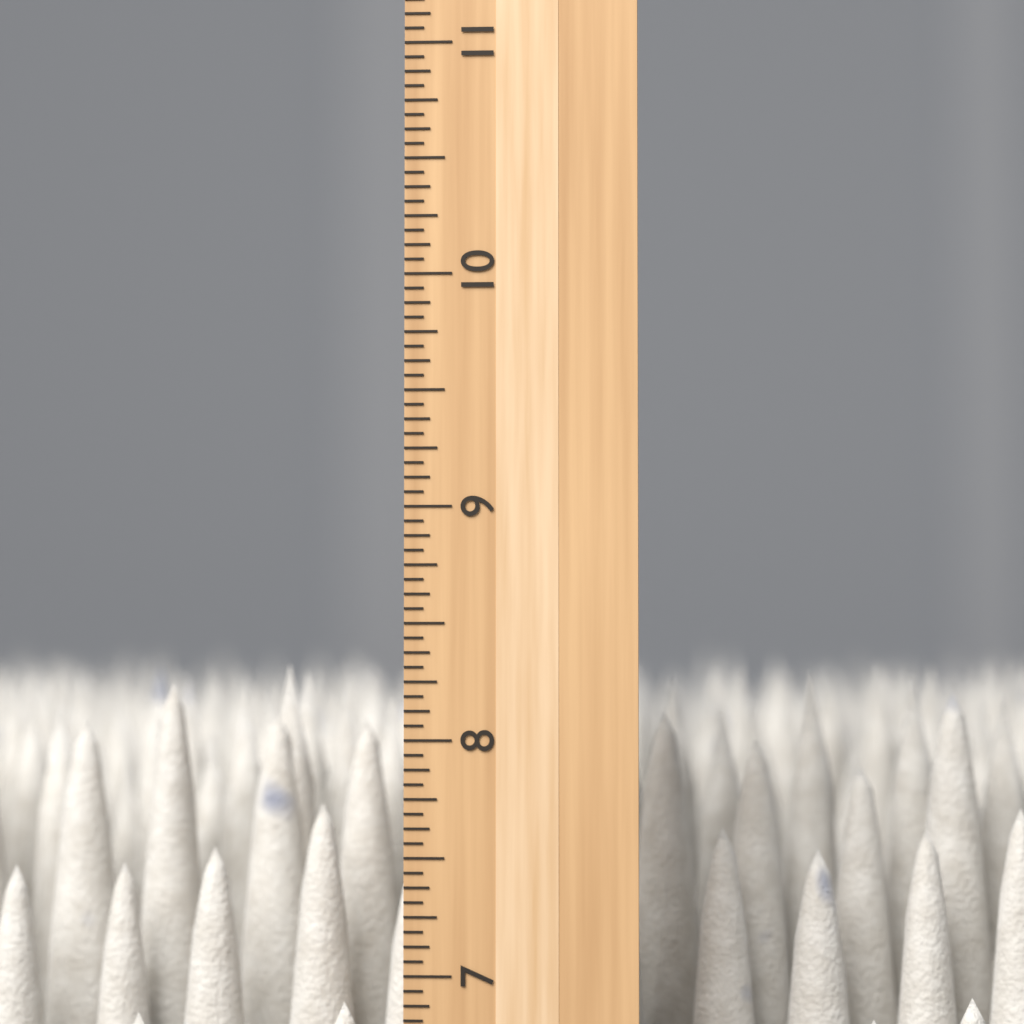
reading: 8.3125 inch
